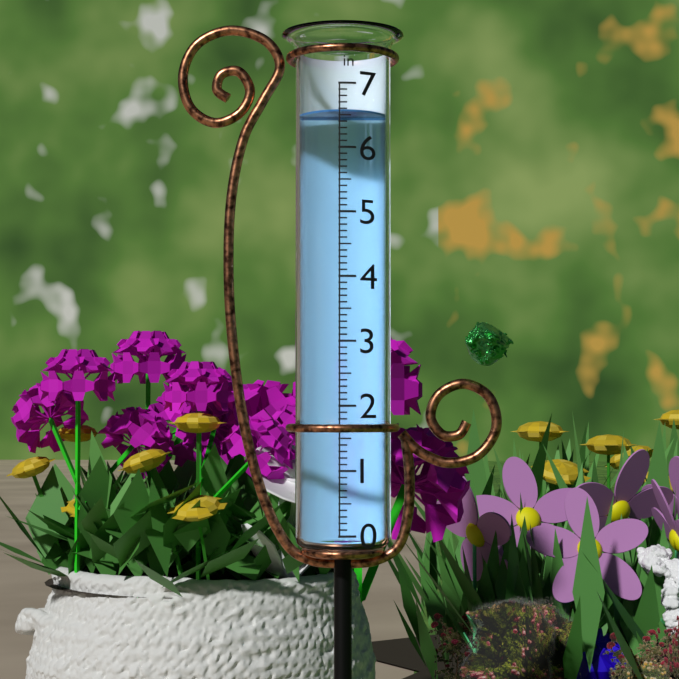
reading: 6.6 in
